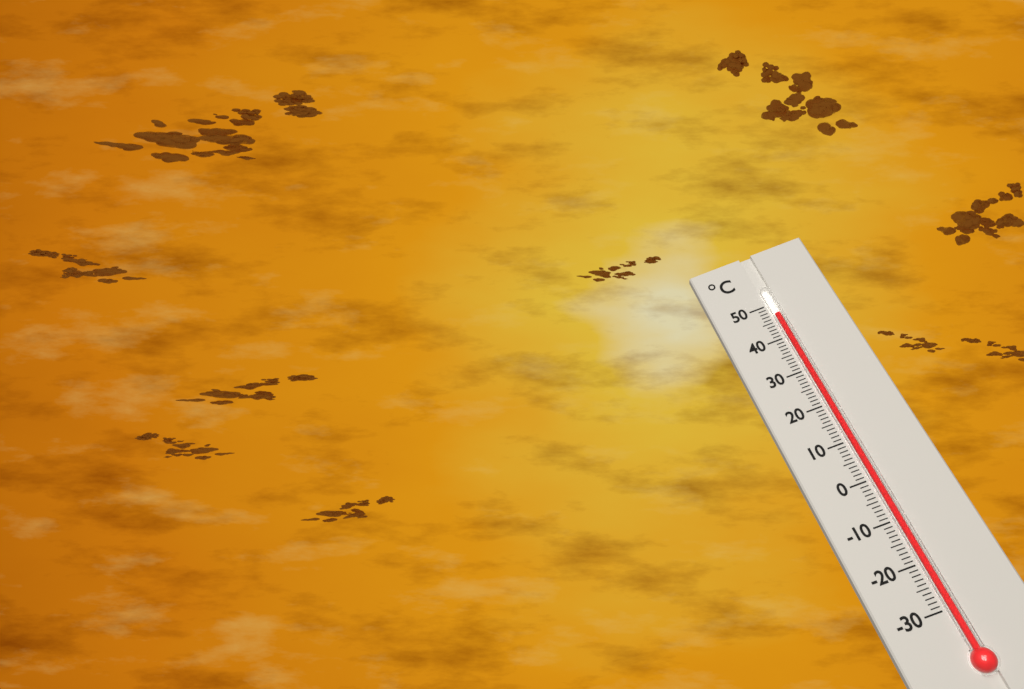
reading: 47 °C
